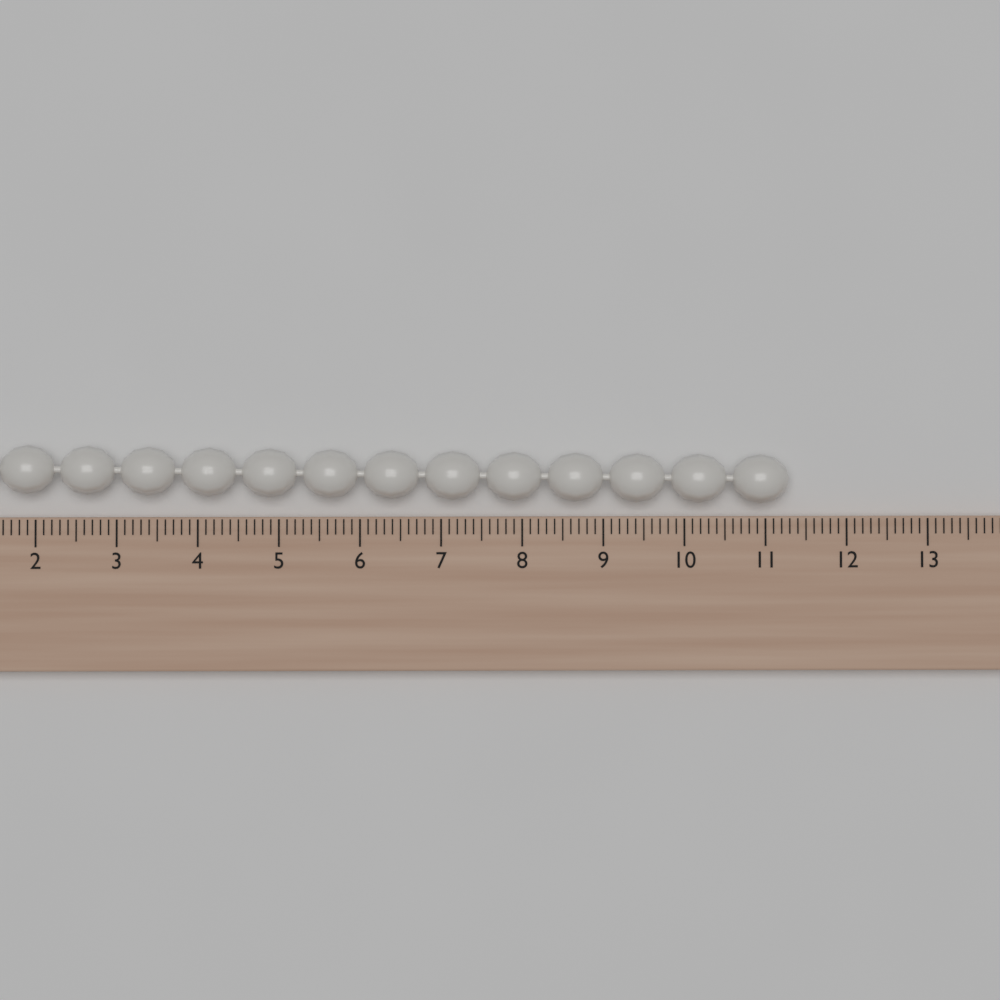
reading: 11.3 (no unit)
